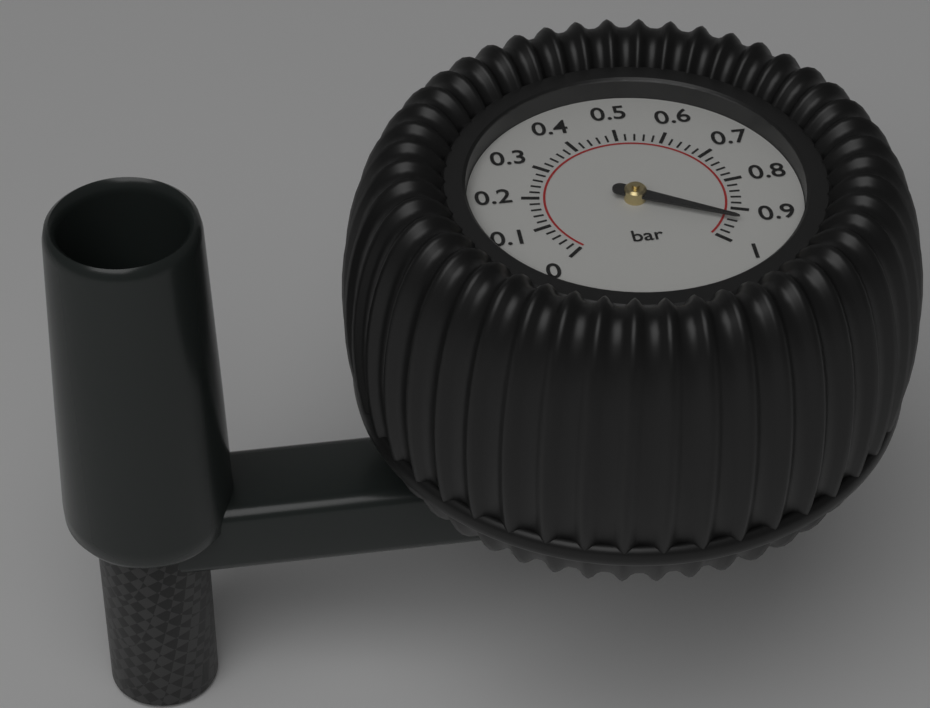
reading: 0.94 bar
